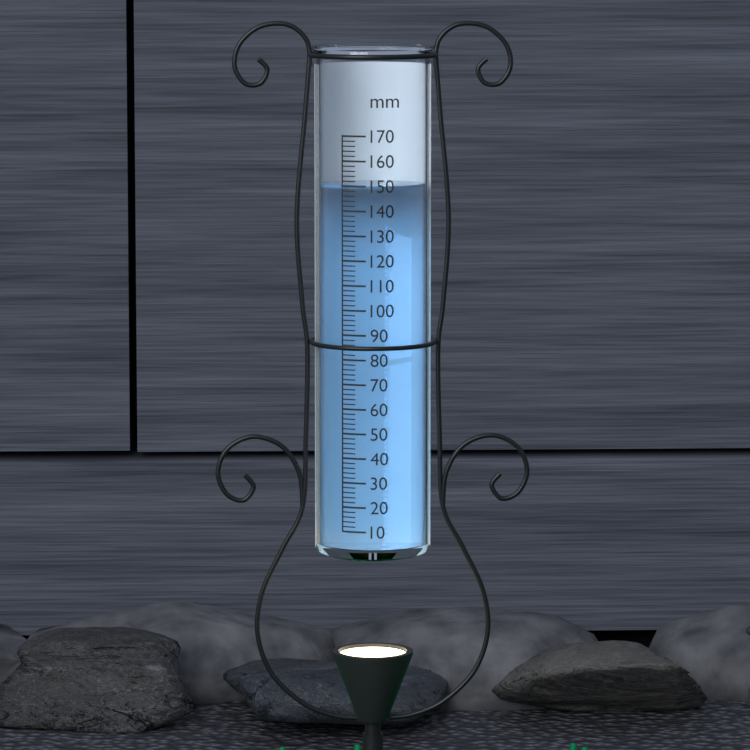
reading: 150 mm
